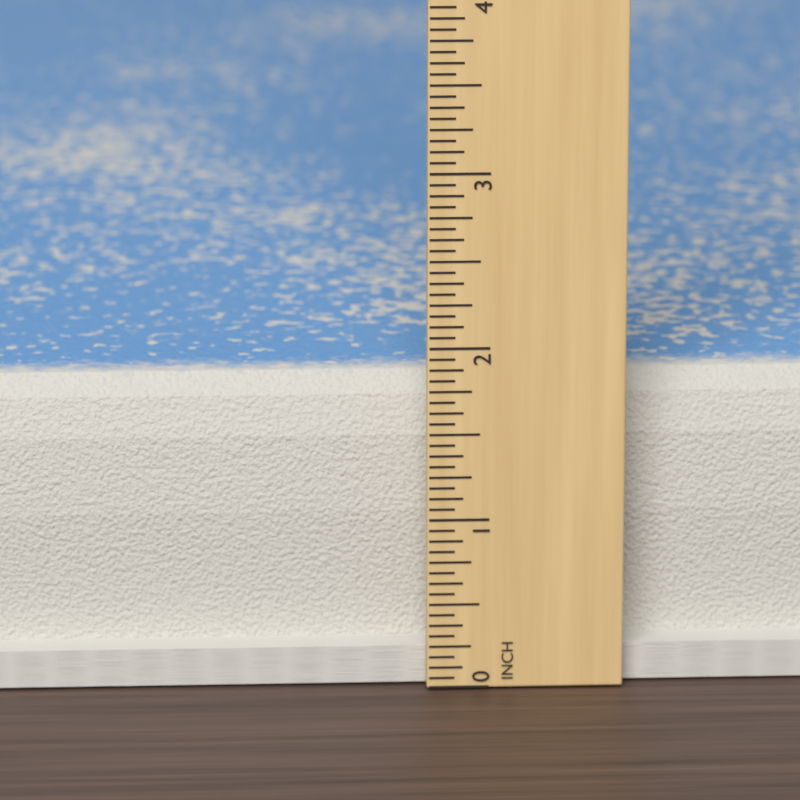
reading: 1.7500 in
